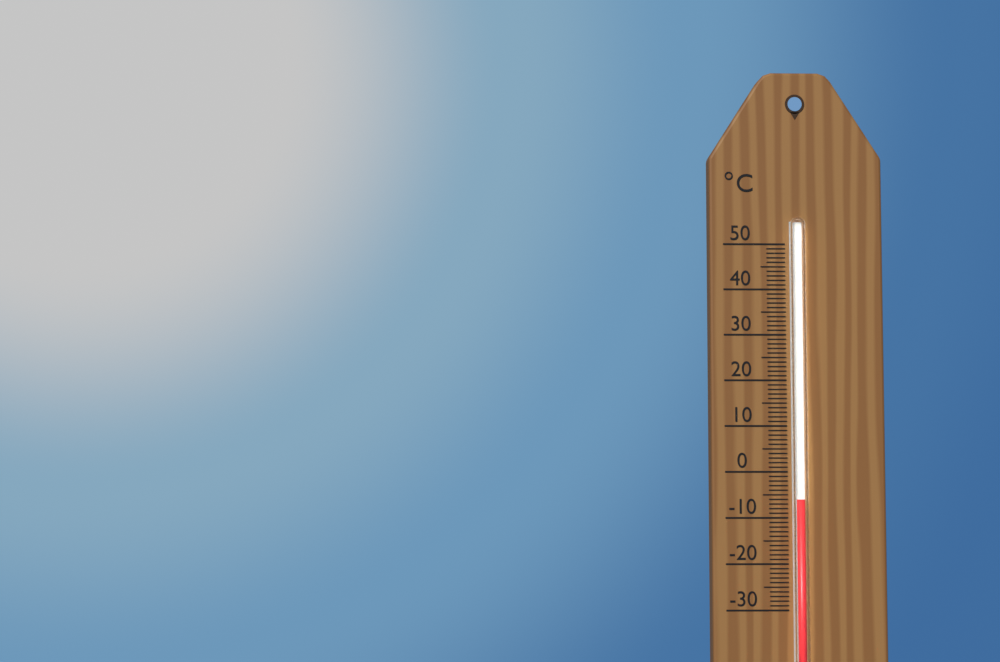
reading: -6 °C
